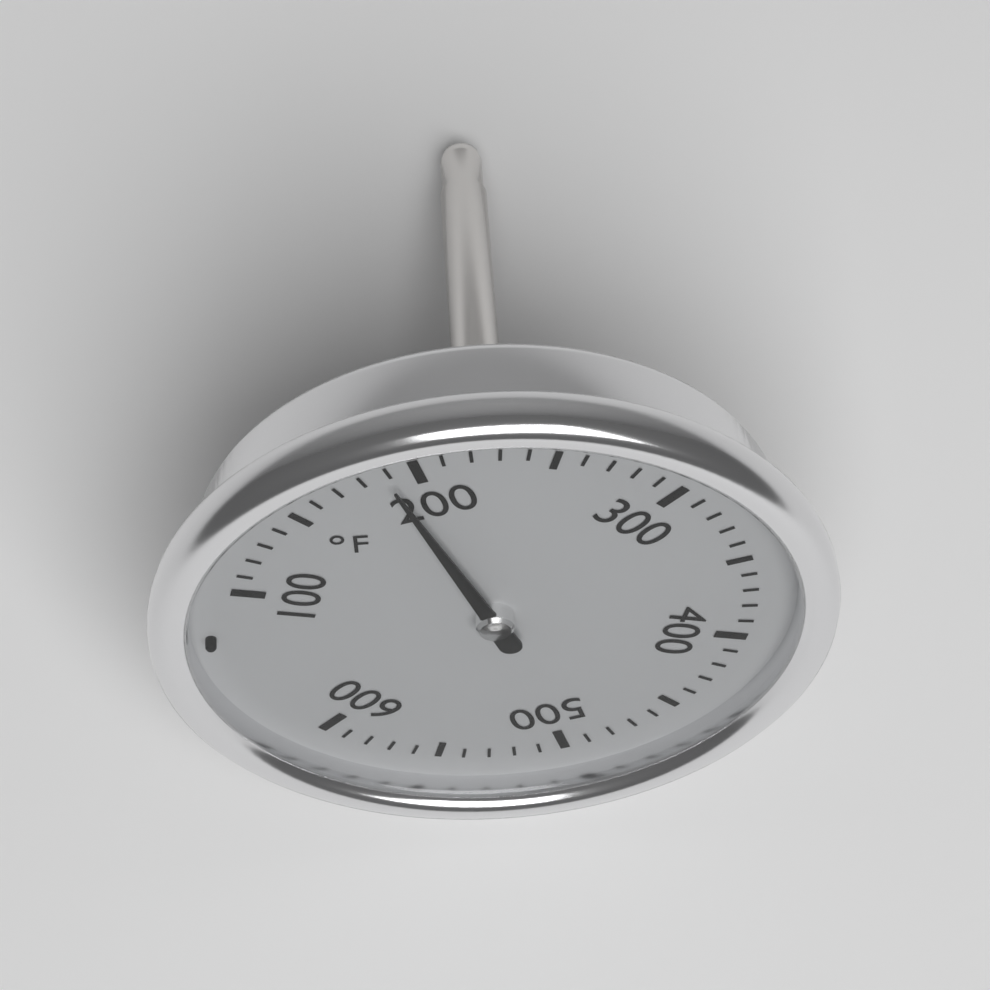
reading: 190 °F
